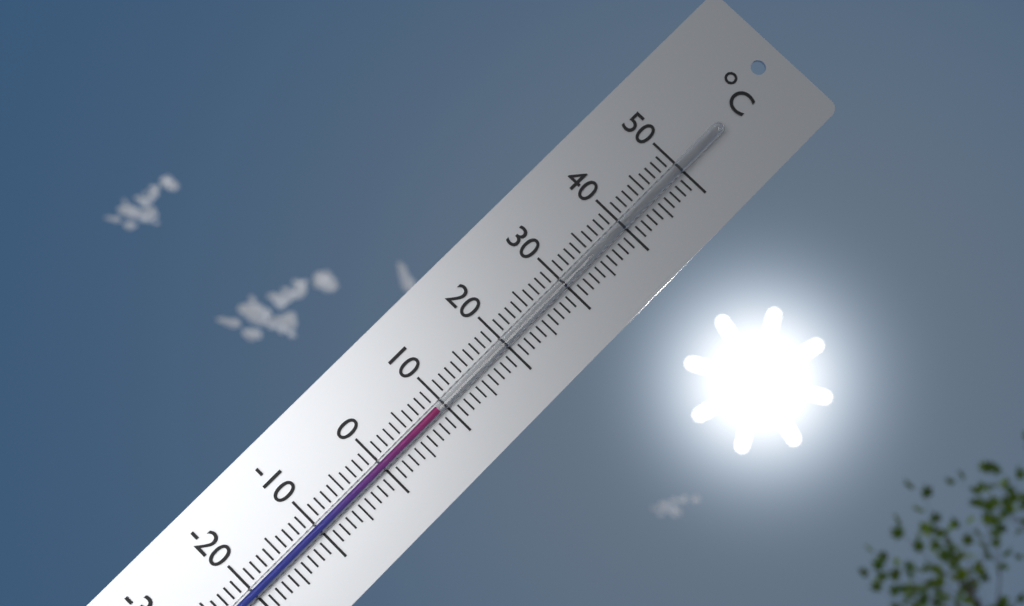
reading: 9 °C
